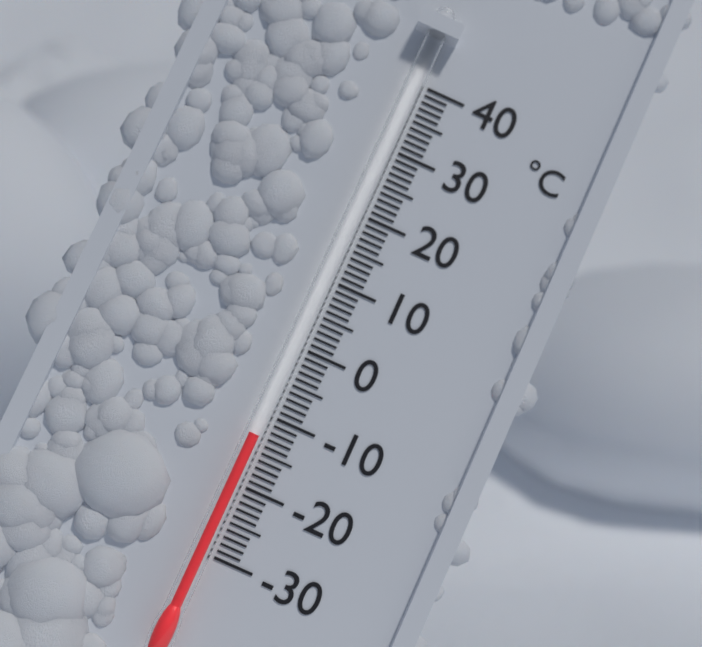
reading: -13 °C
